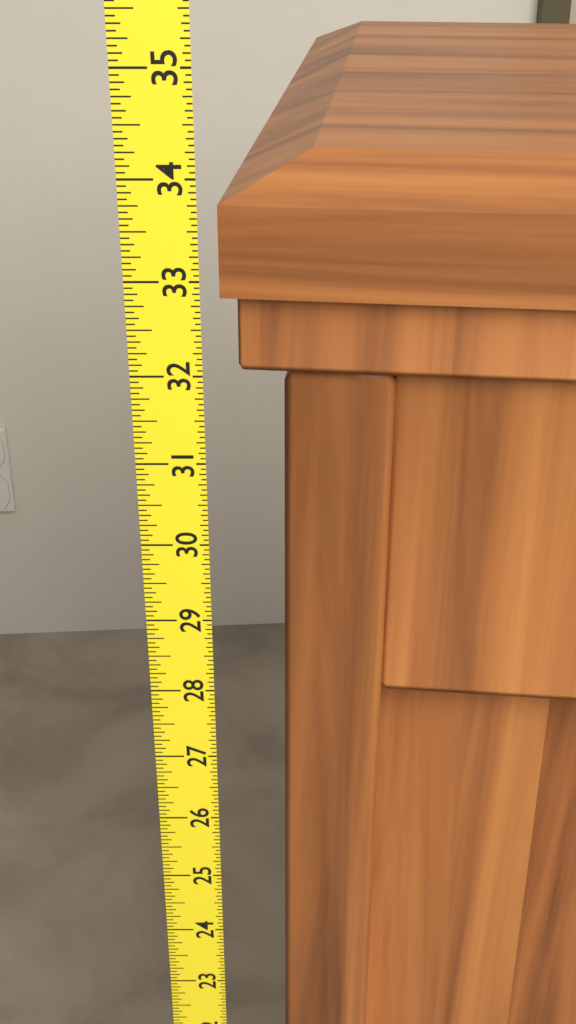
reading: 34.0625 (no unit)
